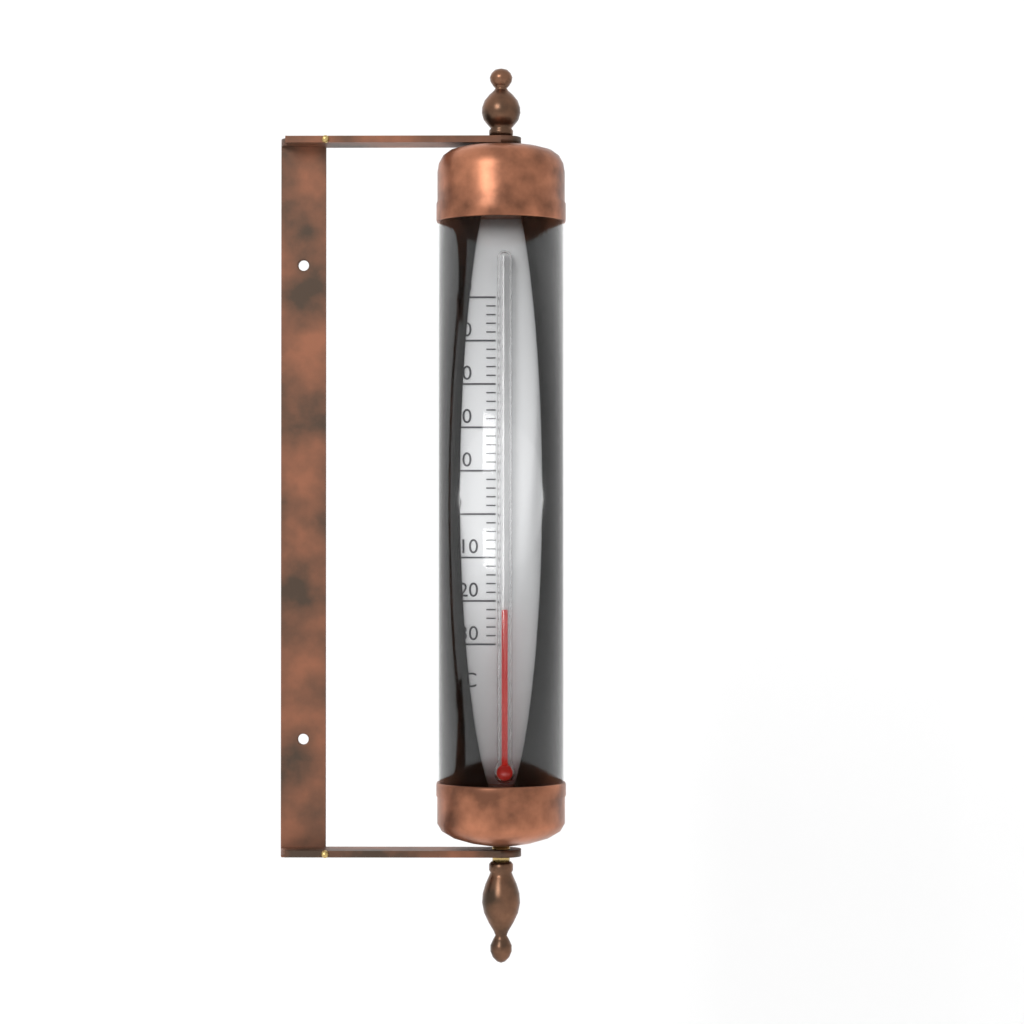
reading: -22 °C
